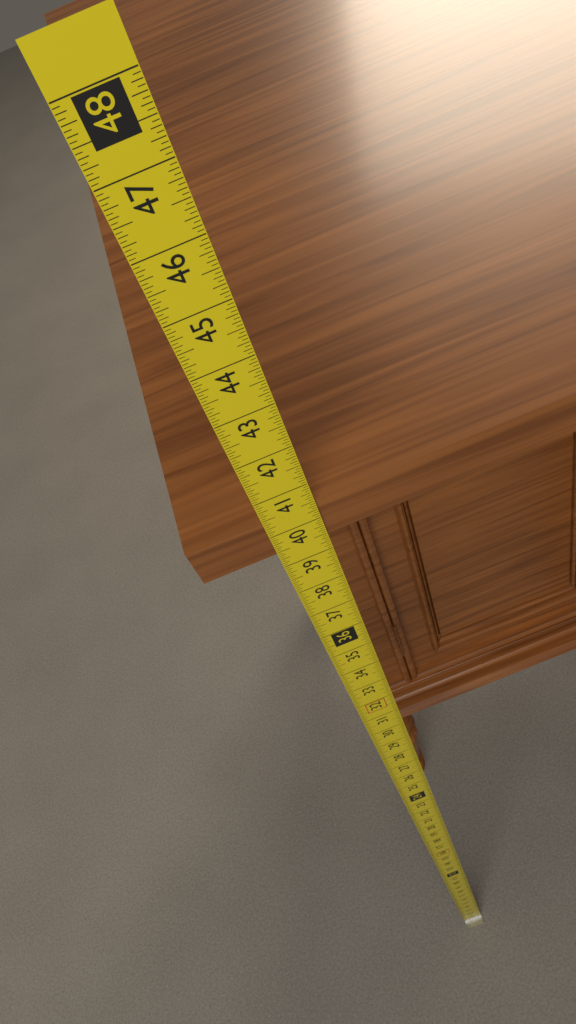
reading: 40.4375 in
